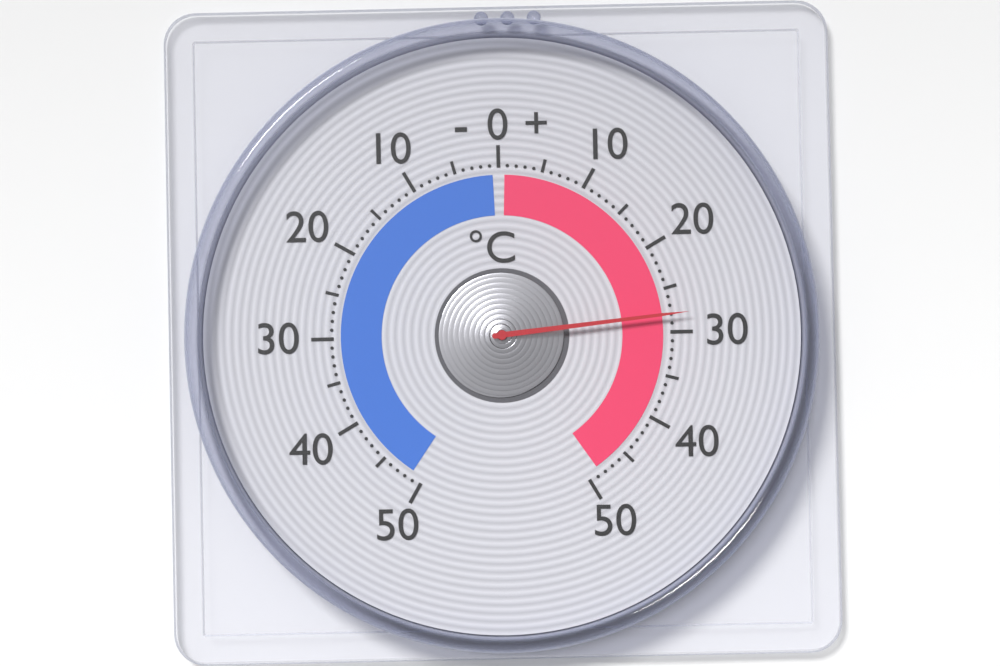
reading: 28 °C
